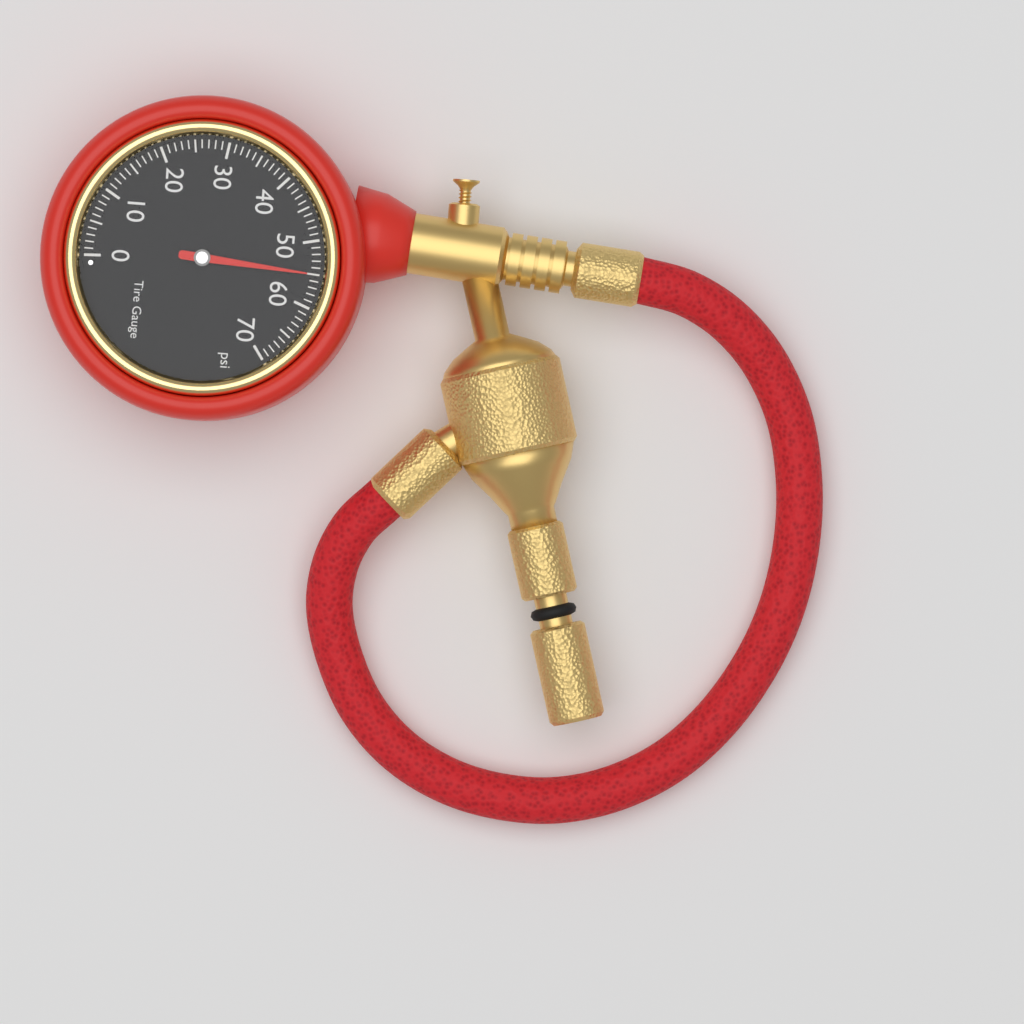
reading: 55 psi
